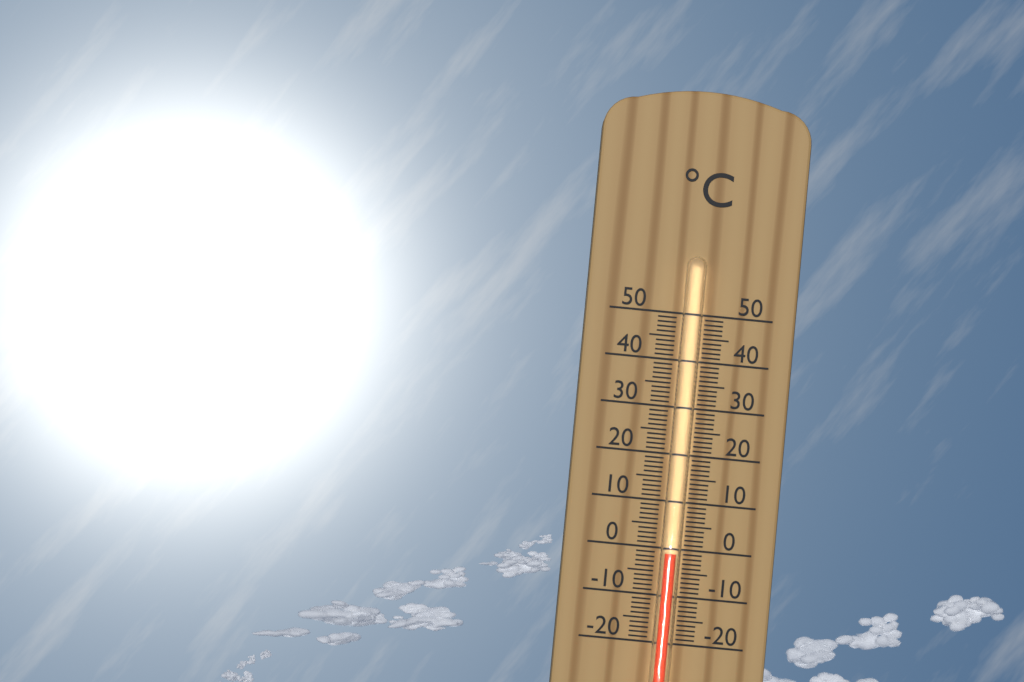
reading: -1 °C
